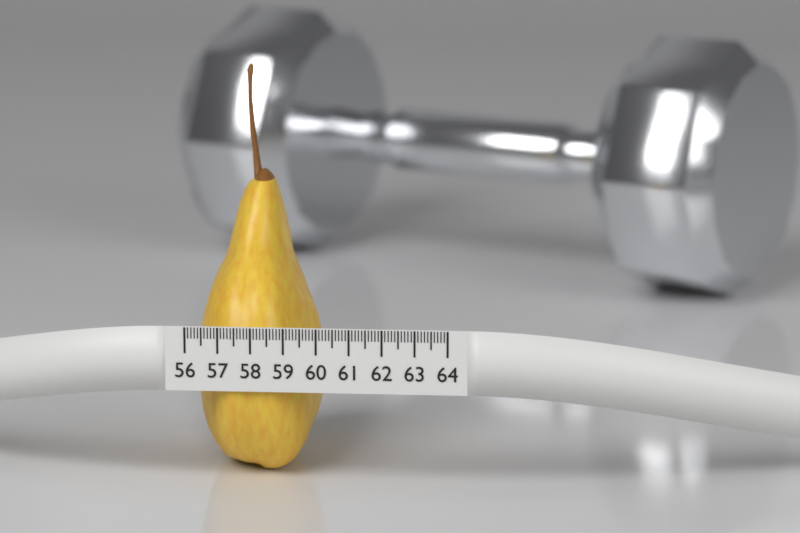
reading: 59.9 (no unit)
